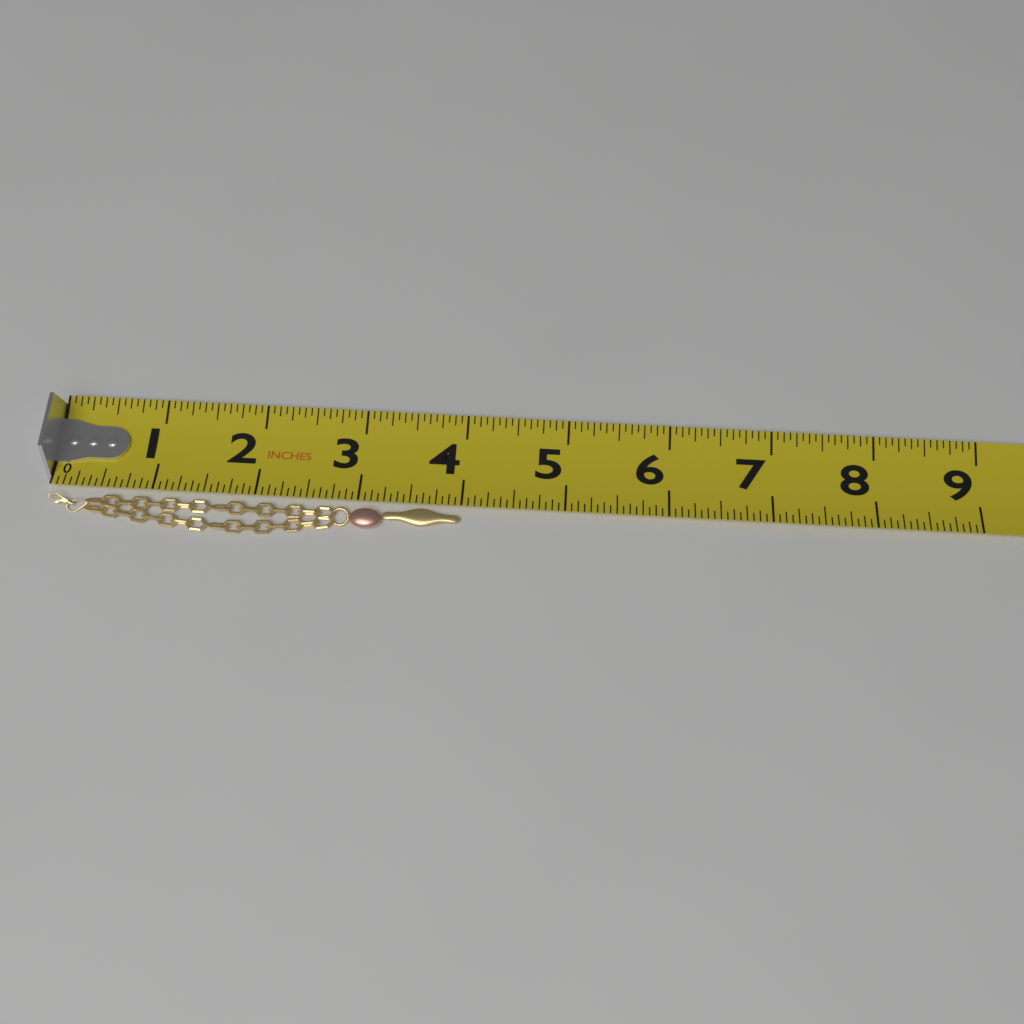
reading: 4.0000 in
